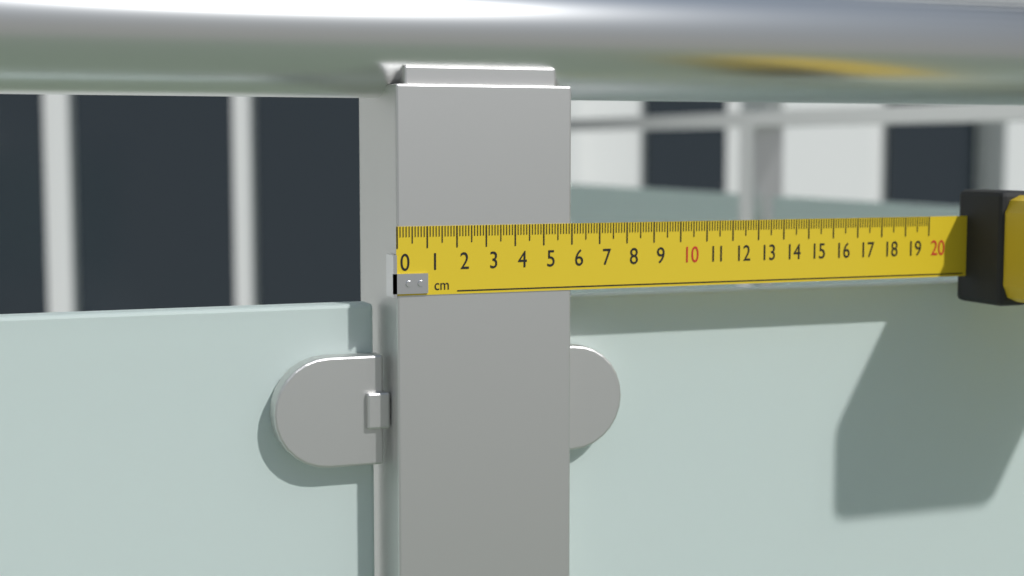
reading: 6.0 cm
